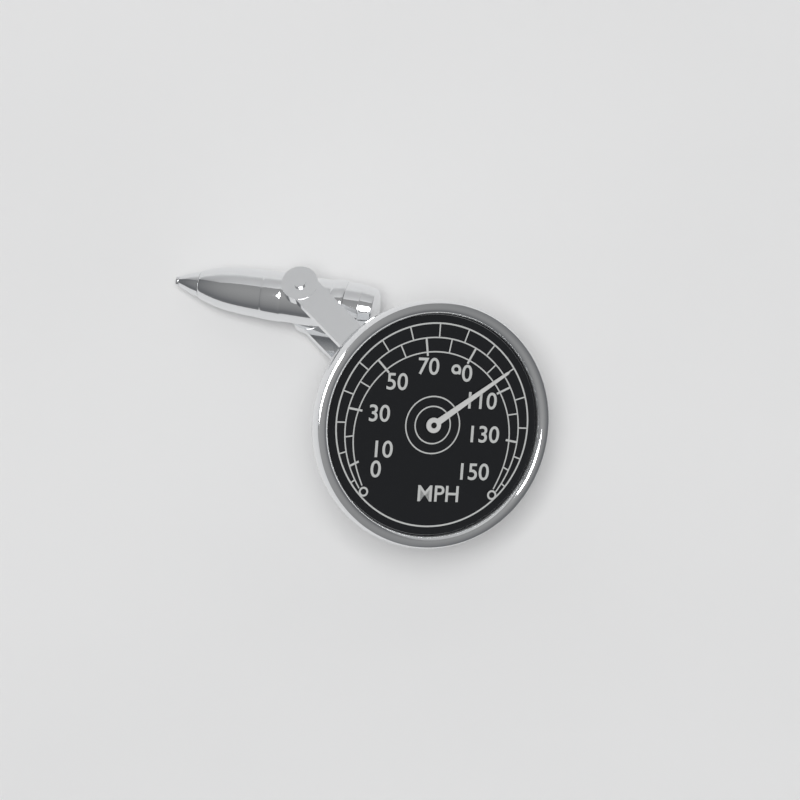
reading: 105 MPH
